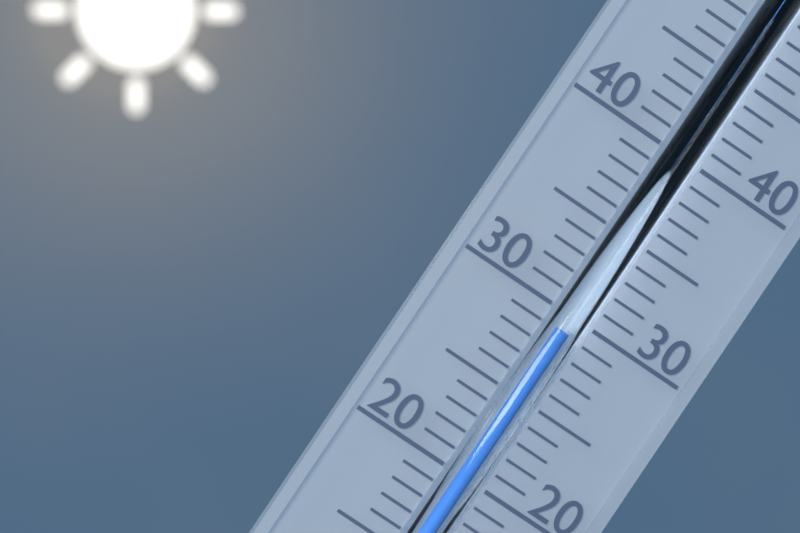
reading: 29 °C
